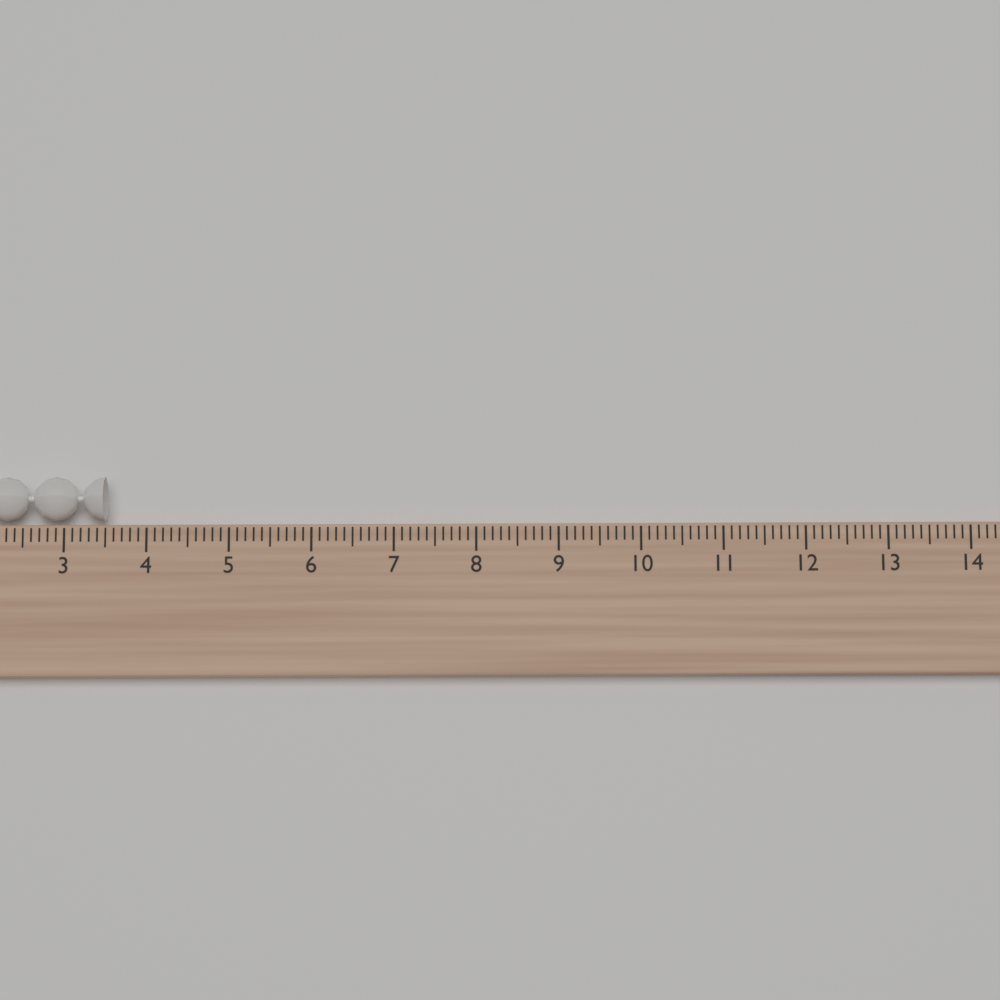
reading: 3.5 (no unit)
